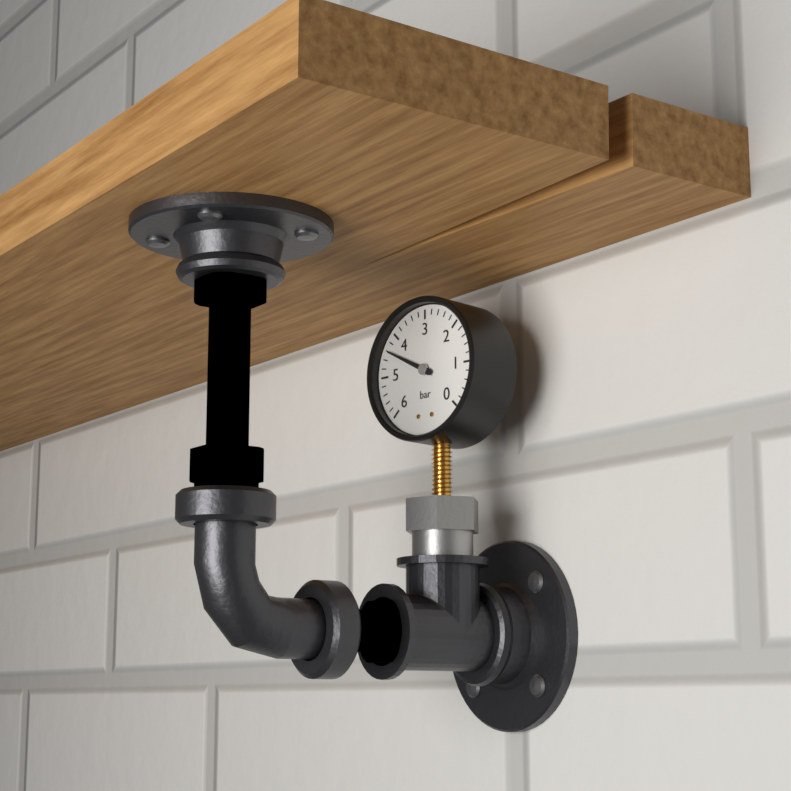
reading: 4.4 bar
